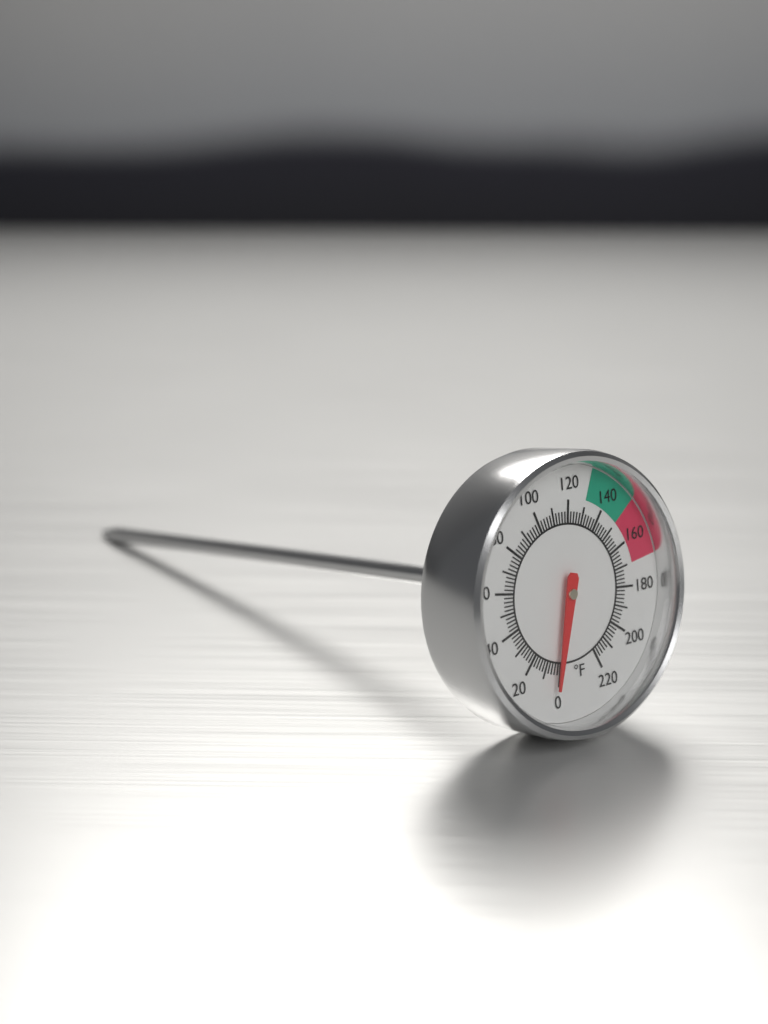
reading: 2 °F
